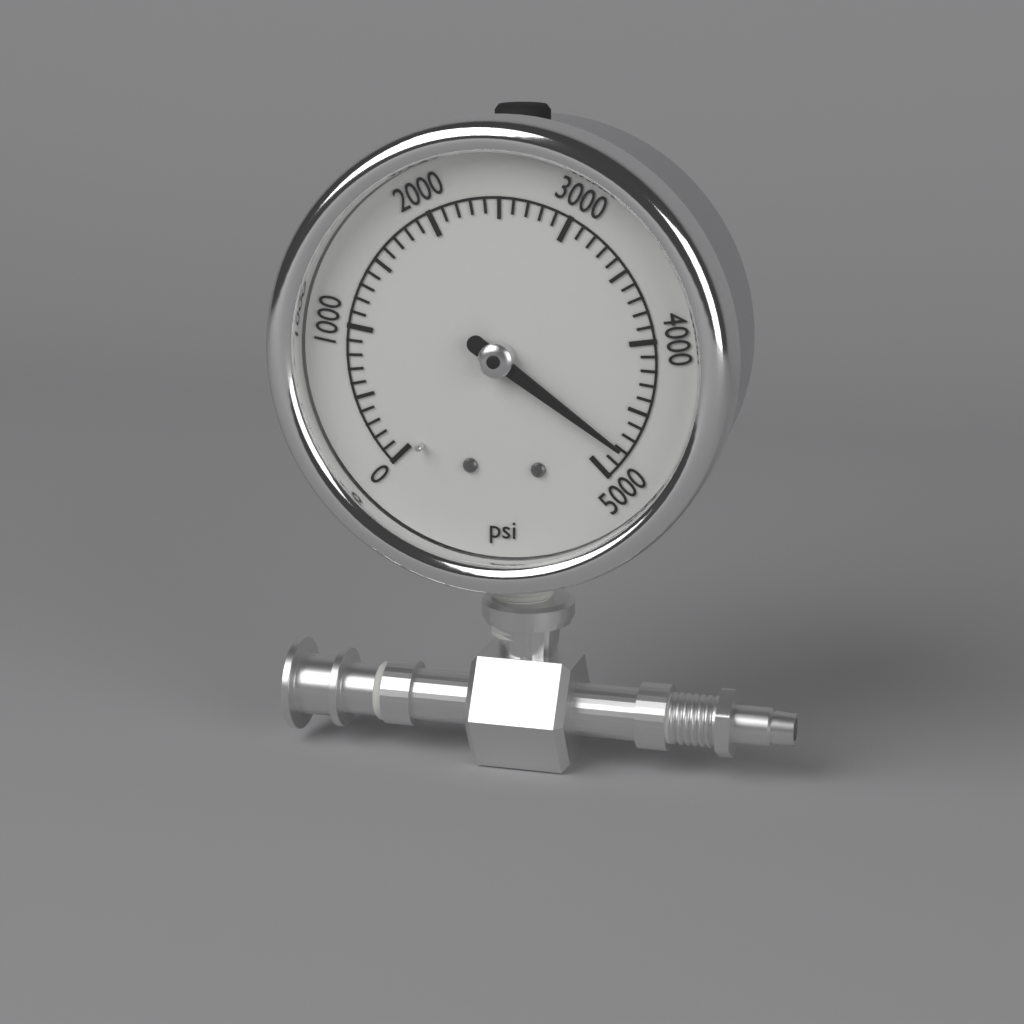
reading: 4800 psi
